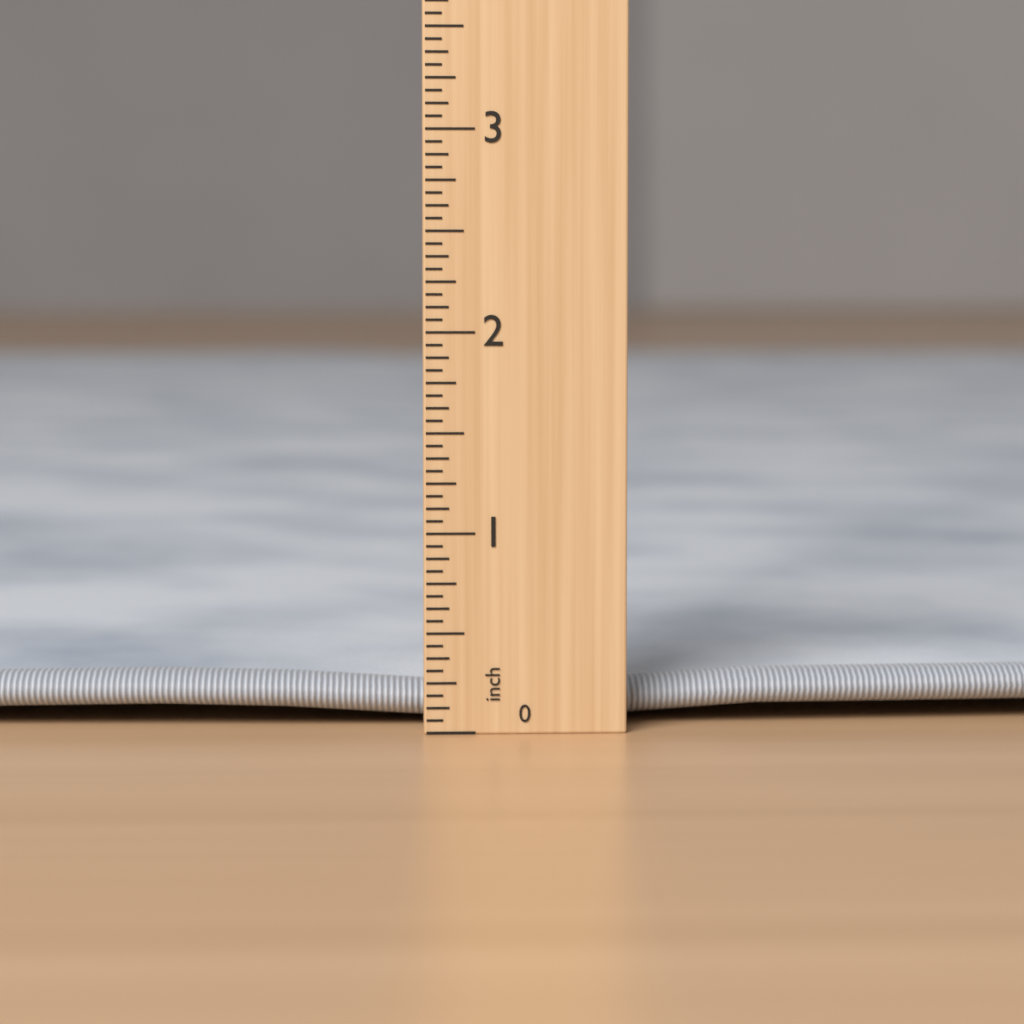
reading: 0.3750 inch
